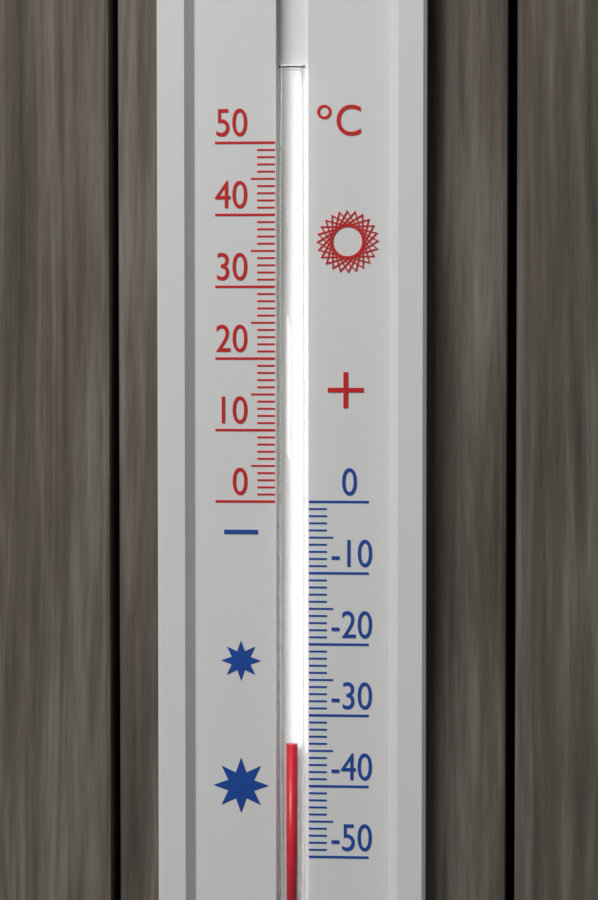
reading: -34 °C
